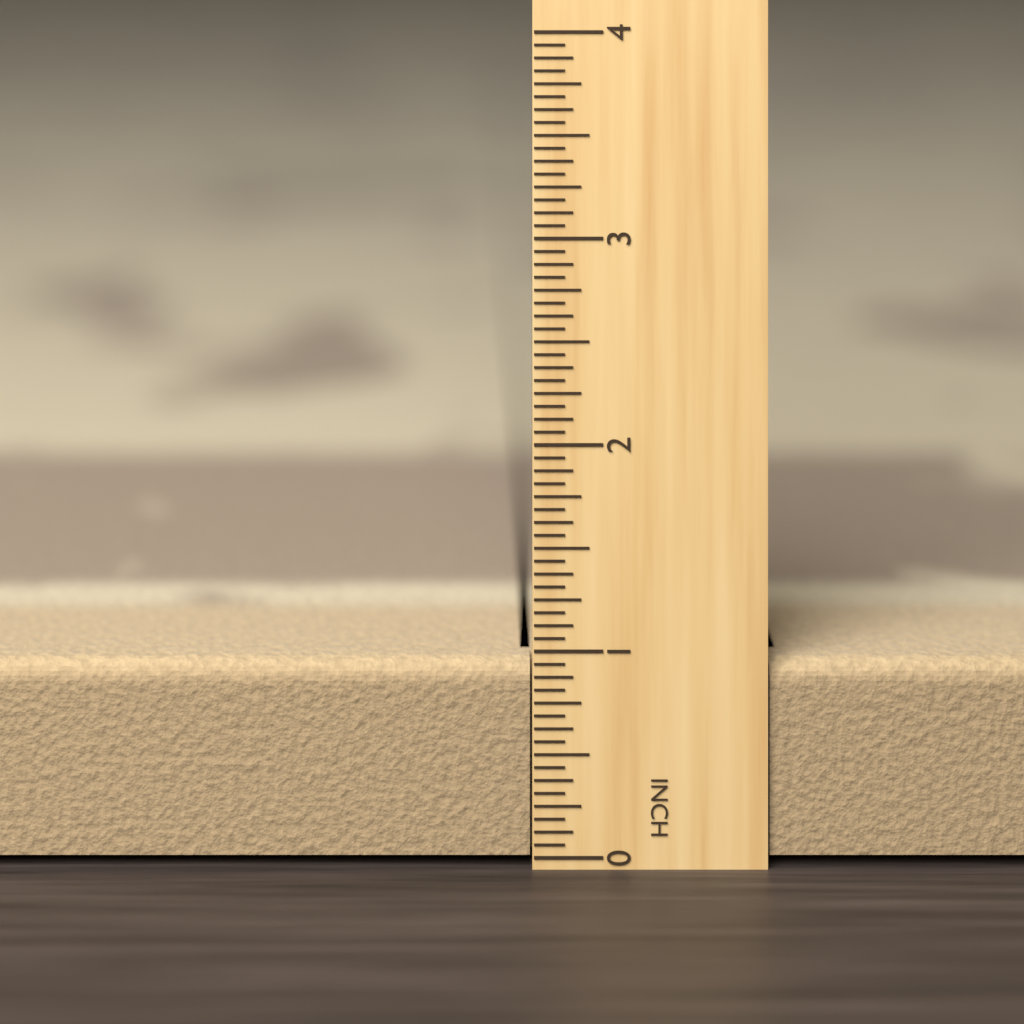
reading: 0.9400 in
